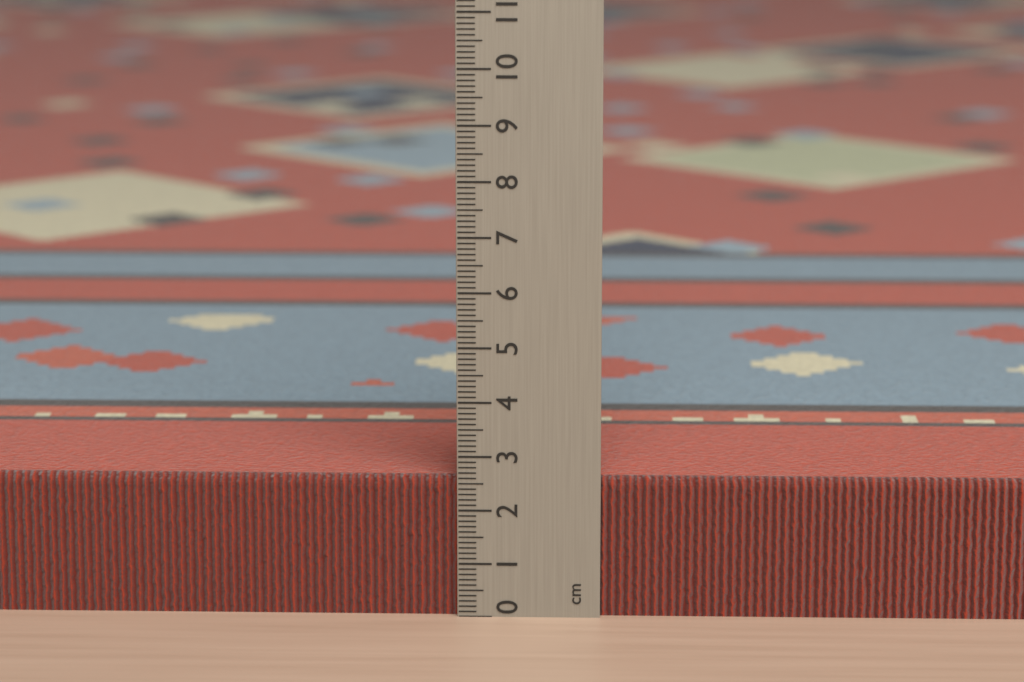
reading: 2.6 cm
